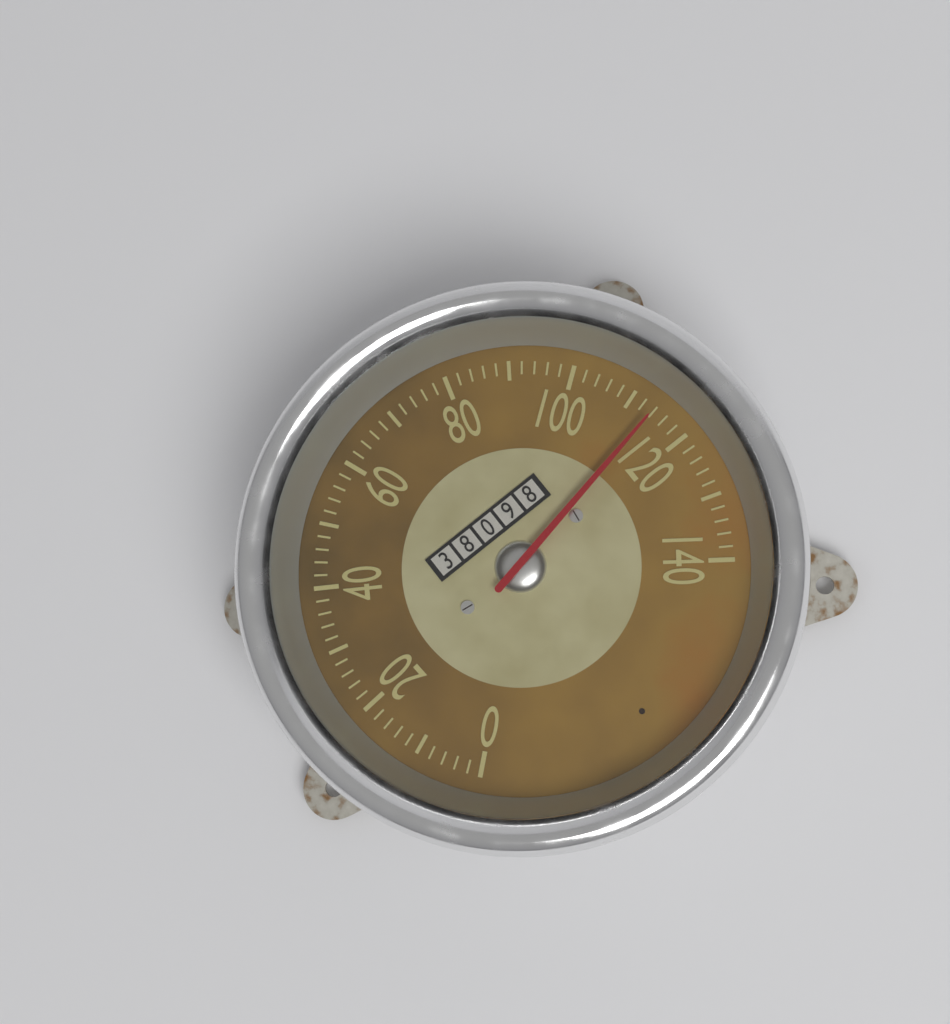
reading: 114 (no unit)
